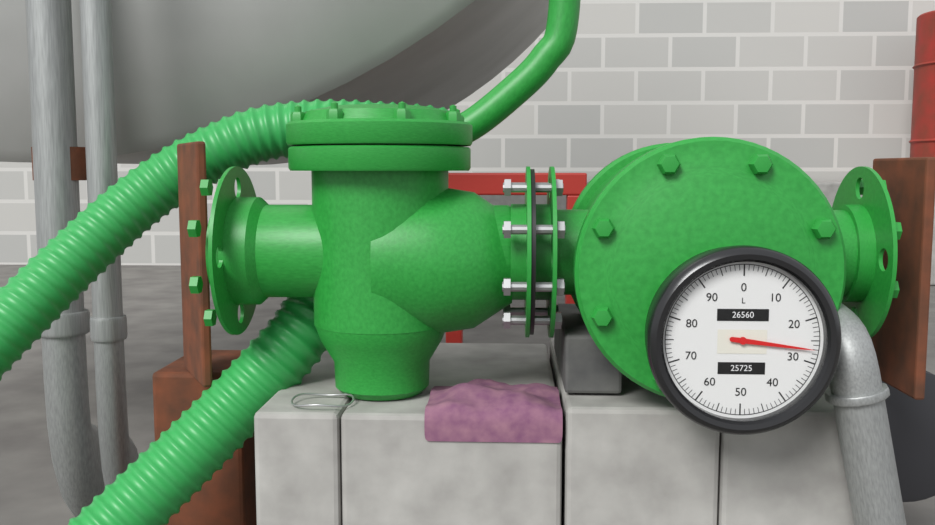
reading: 27 L
